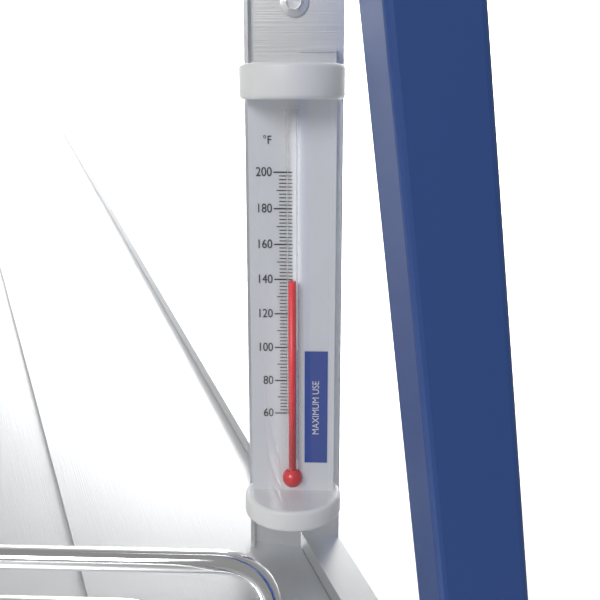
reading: 140 °F
